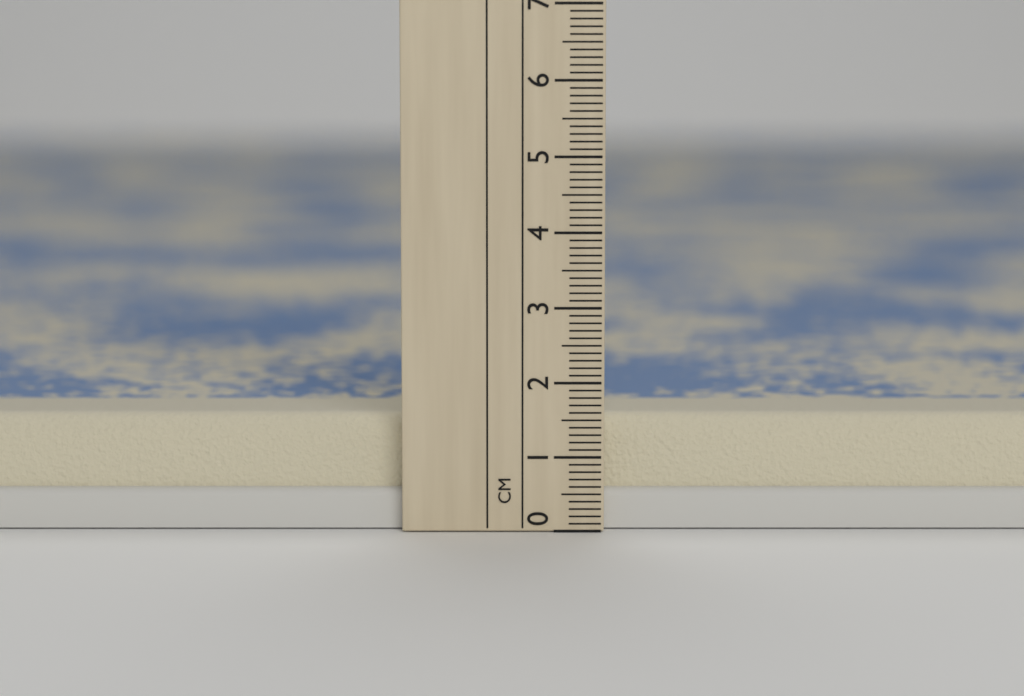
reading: 1.5 cm
